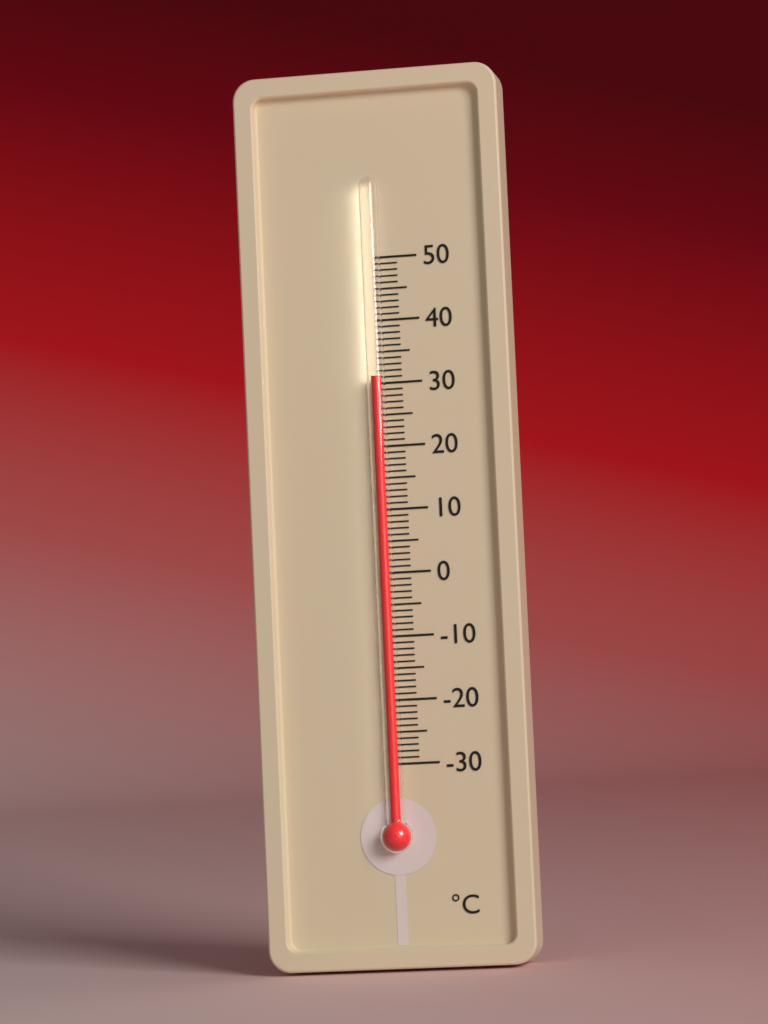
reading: 31 °C
